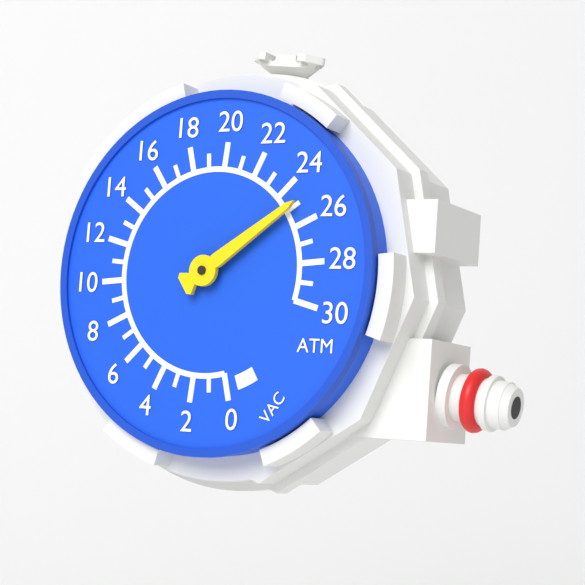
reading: 25 ATM
